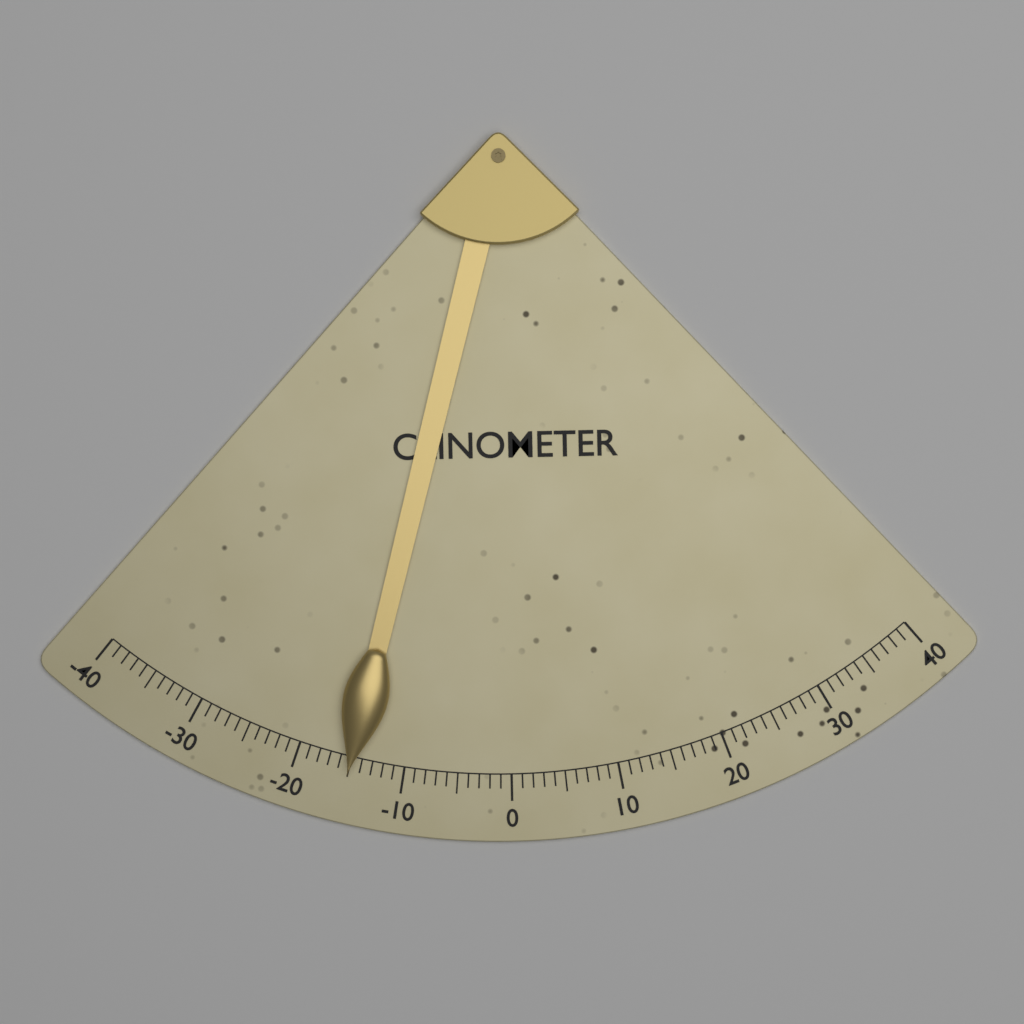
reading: -15 (no unit)
